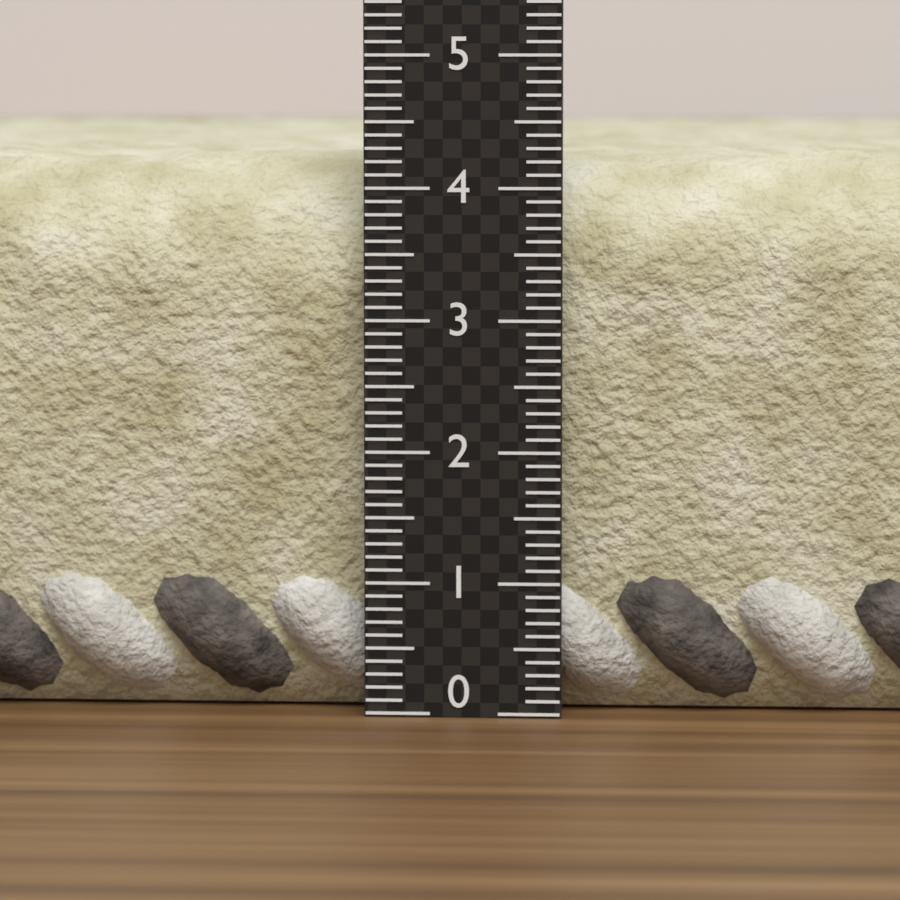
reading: 4.3 (no unit)
